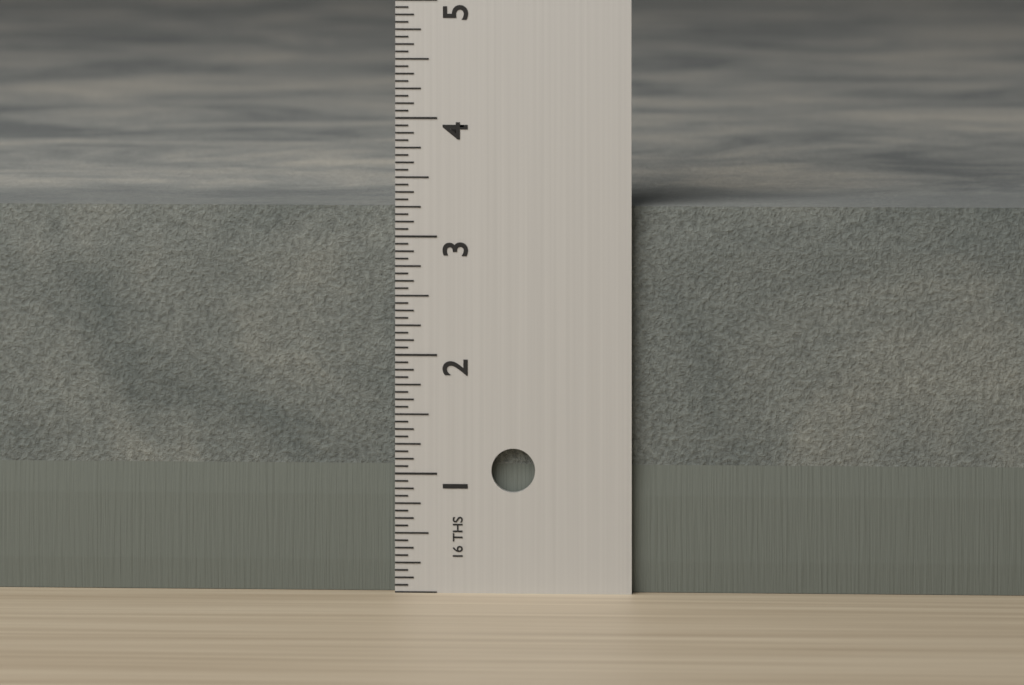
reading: 3.2500 in
